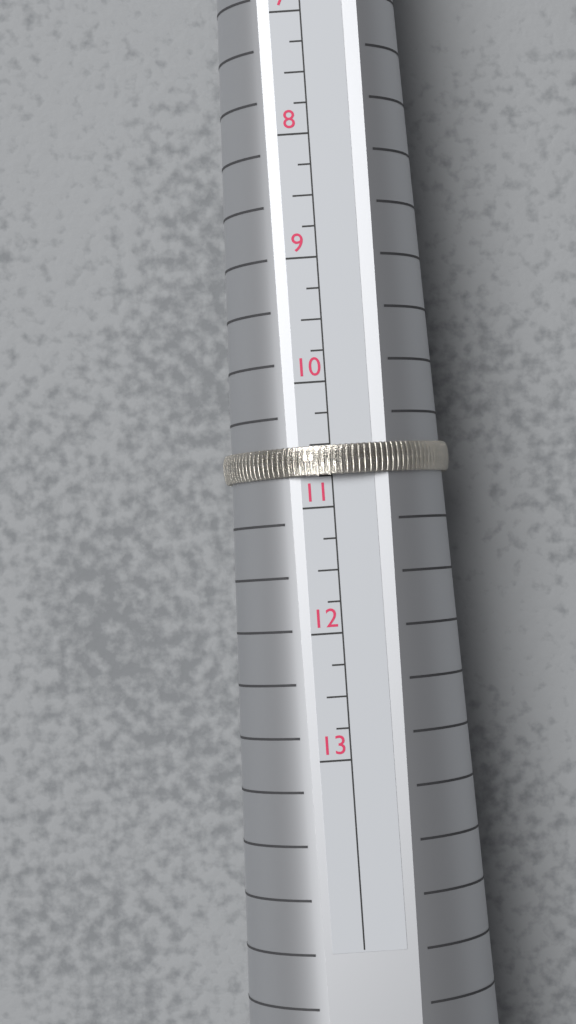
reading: 10.75 US
